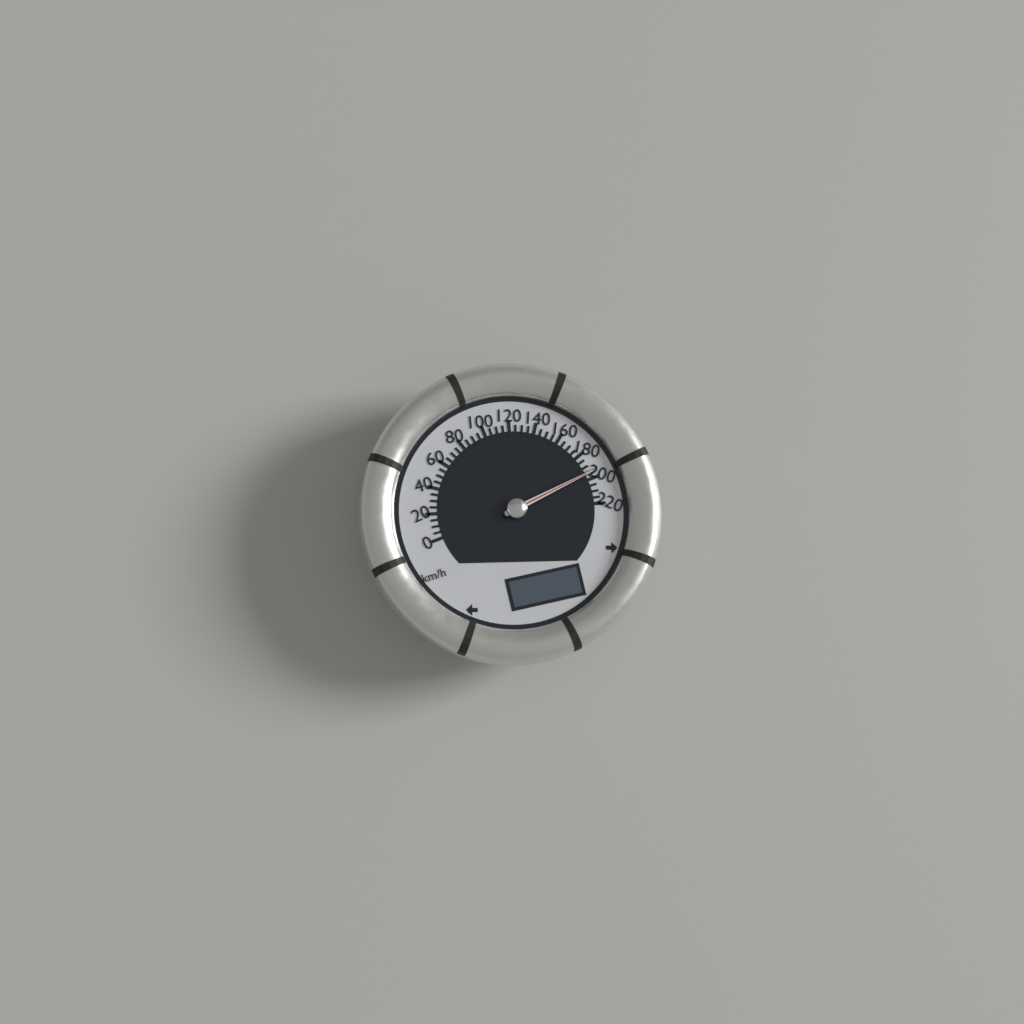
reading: 195 km/h
